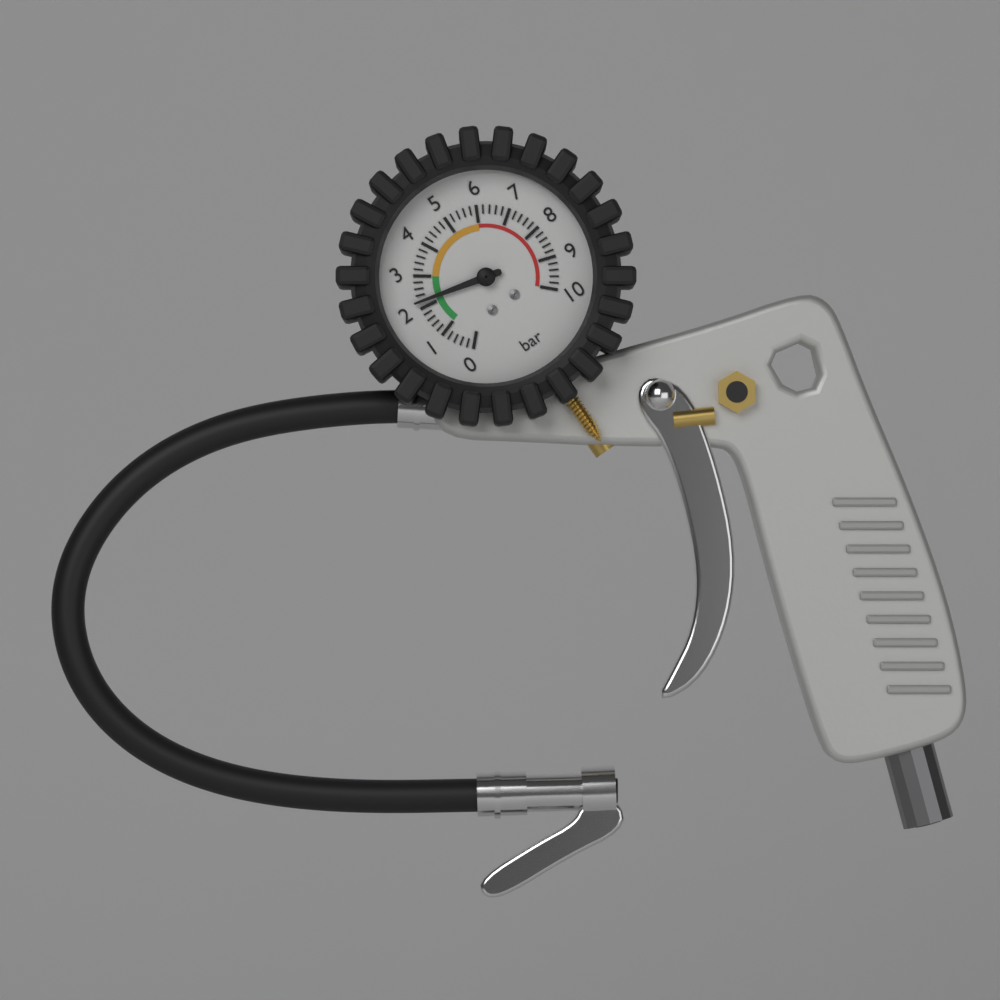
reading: 2.2 bar
